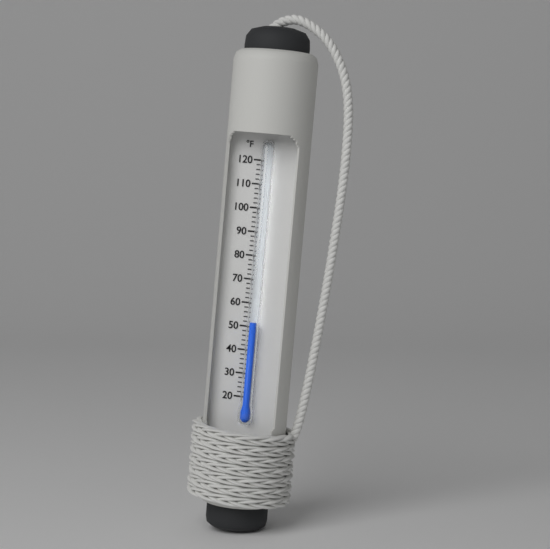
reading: 52 °F
